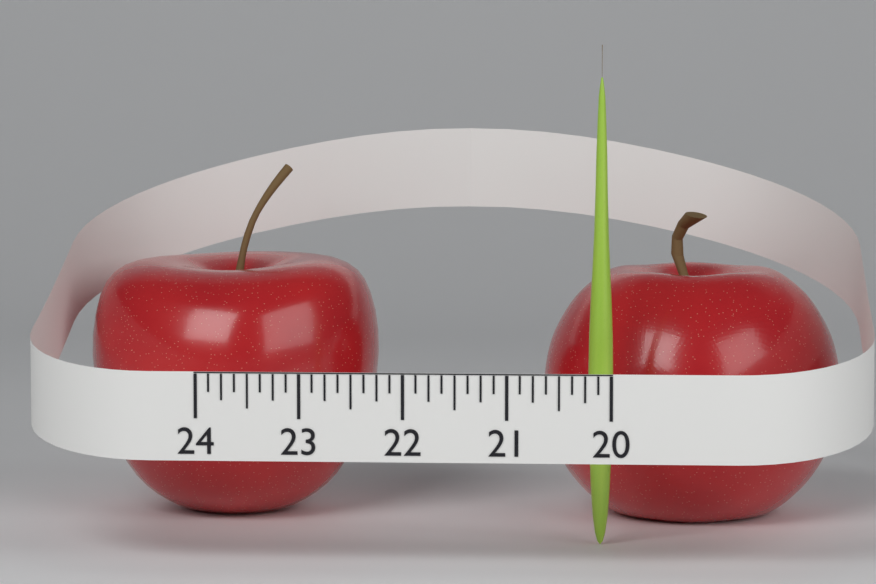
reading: 20.250 (no unit)
